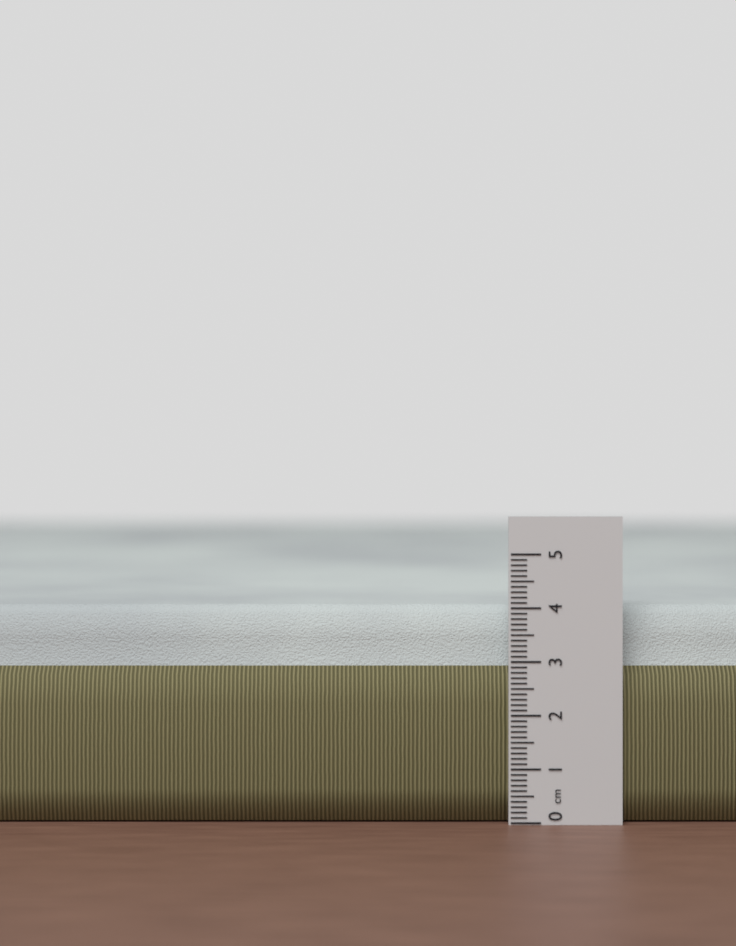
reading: 4.0 cm
